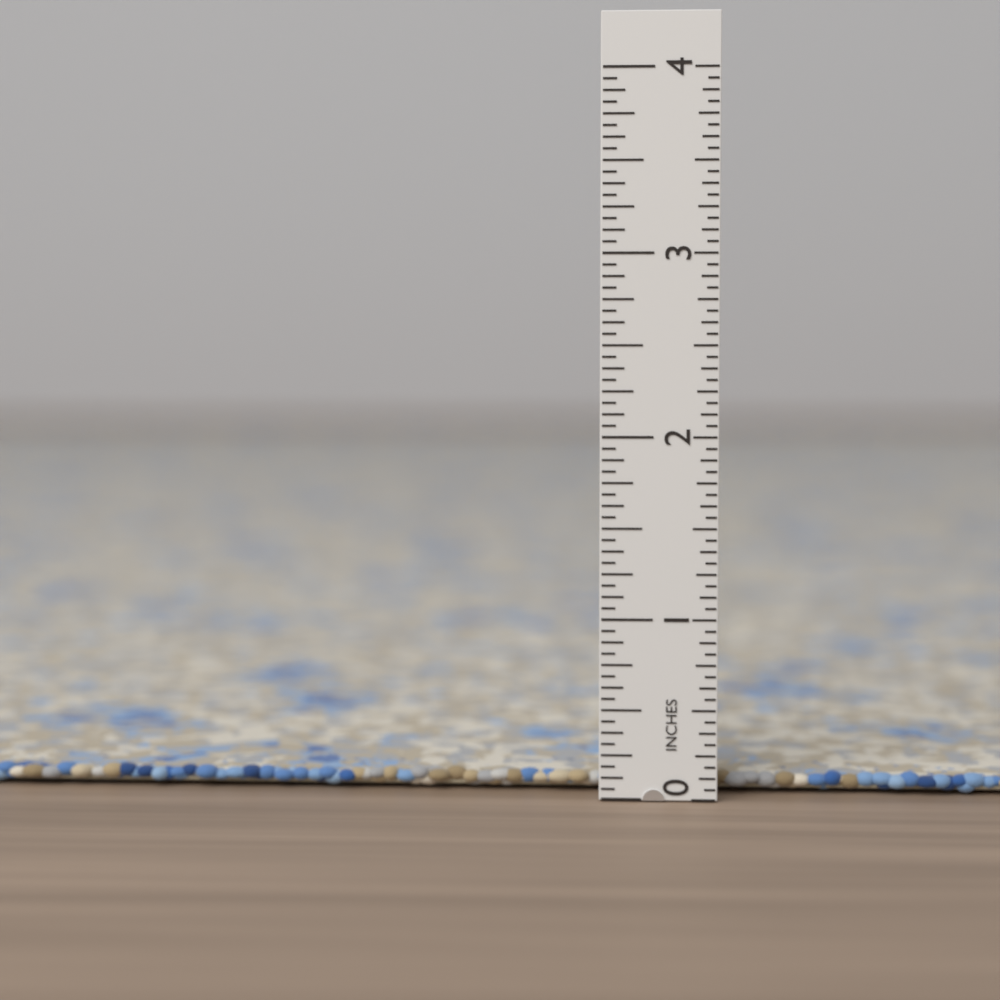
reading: 0.1250 in
